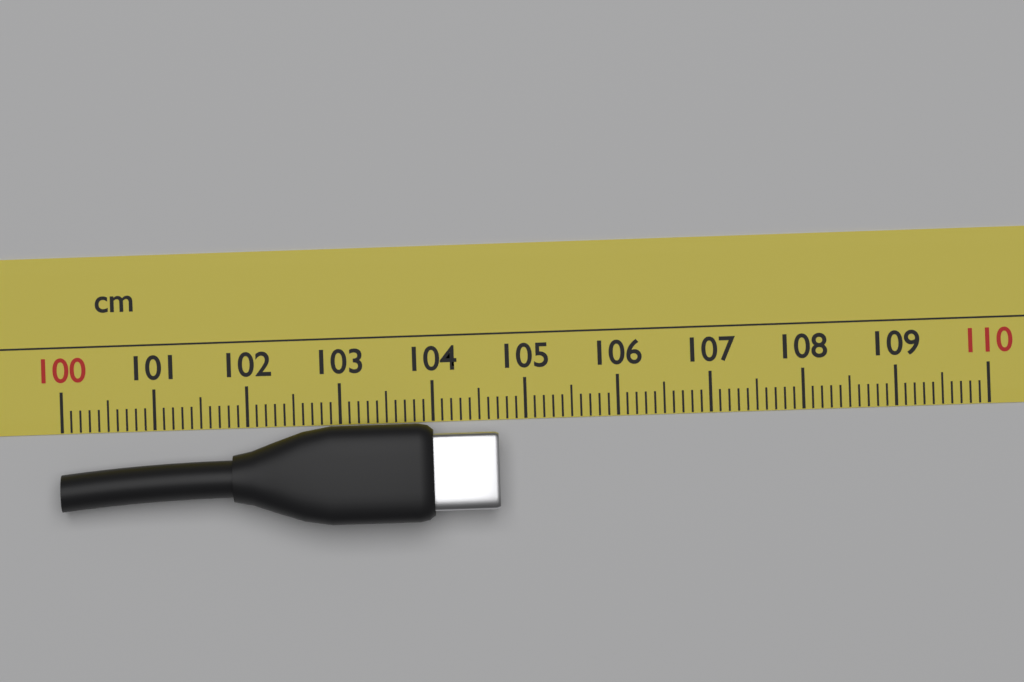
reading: 104.7 cm
